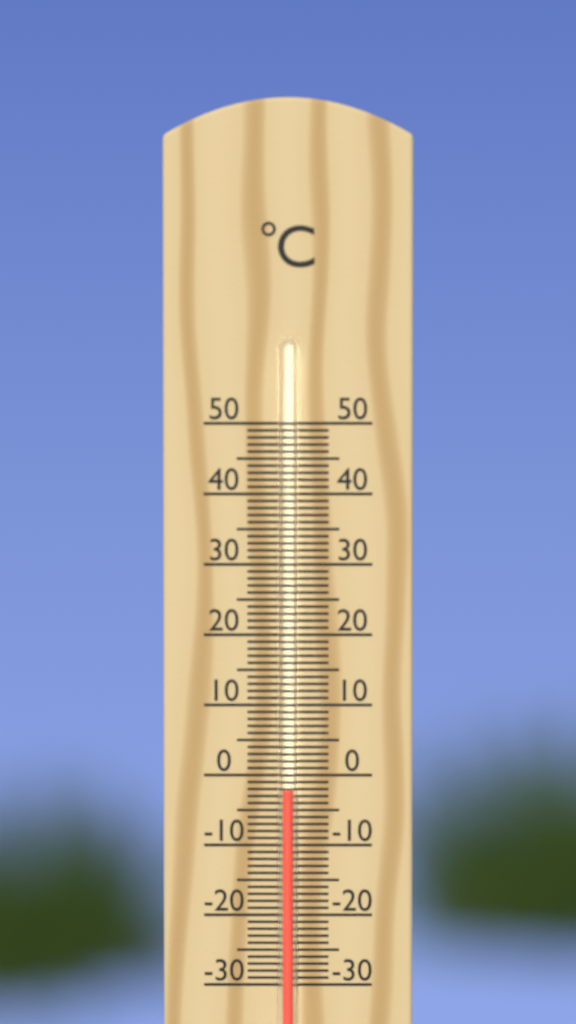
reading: -2 °C
